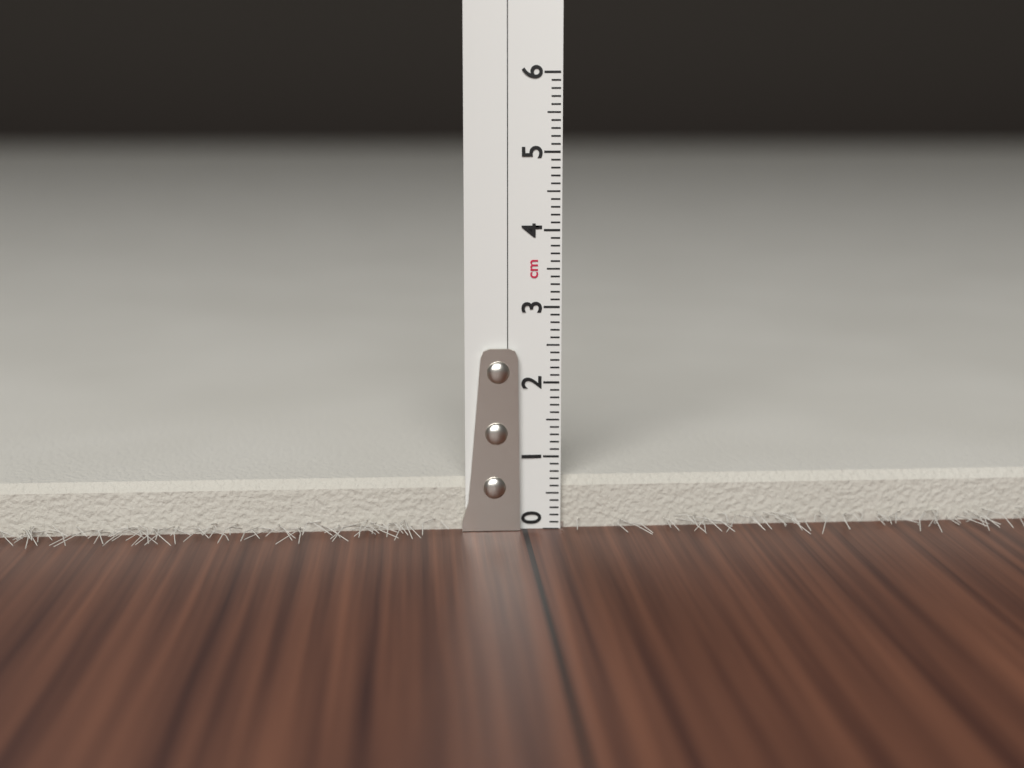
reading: 0.7 cm
